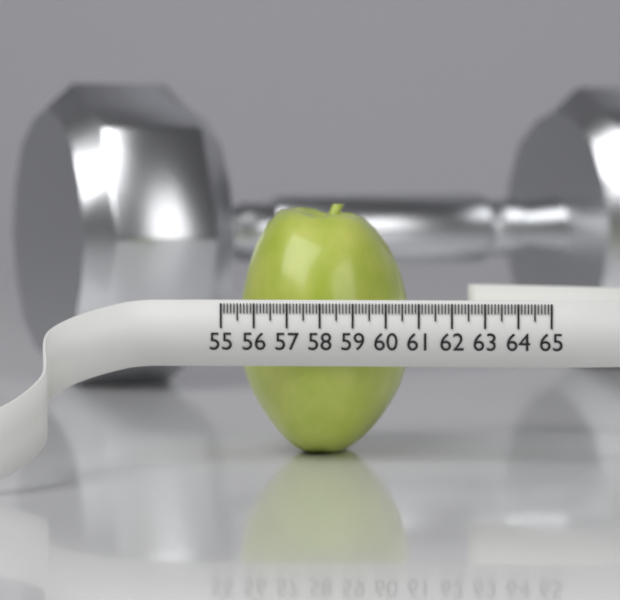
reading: 60.4 (no unit)
